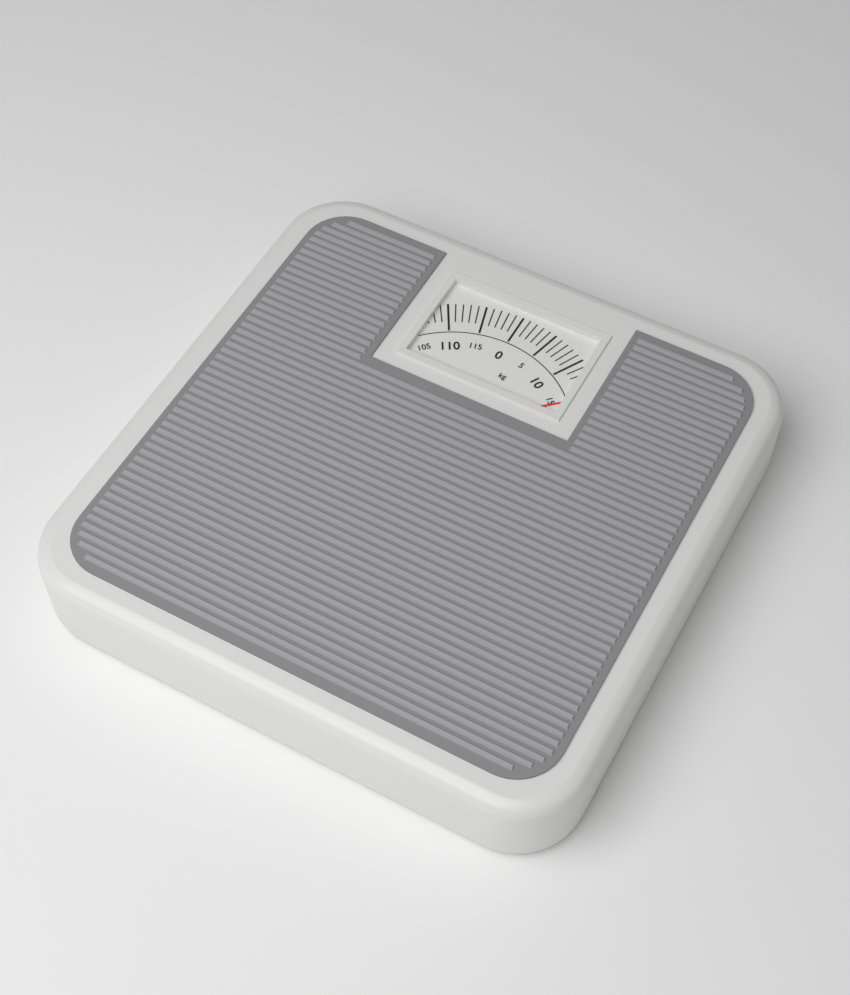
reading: 16 kg
